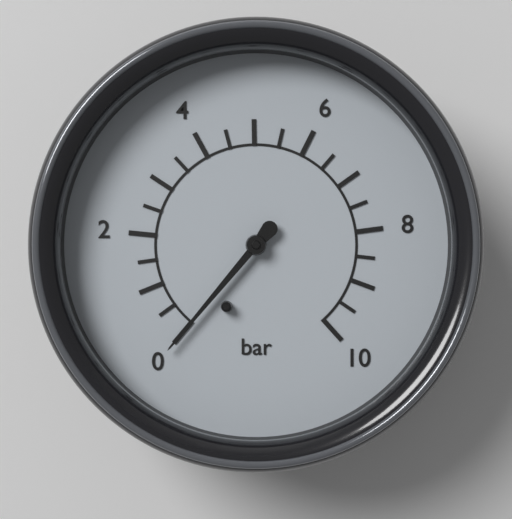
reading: 0.0 bar
